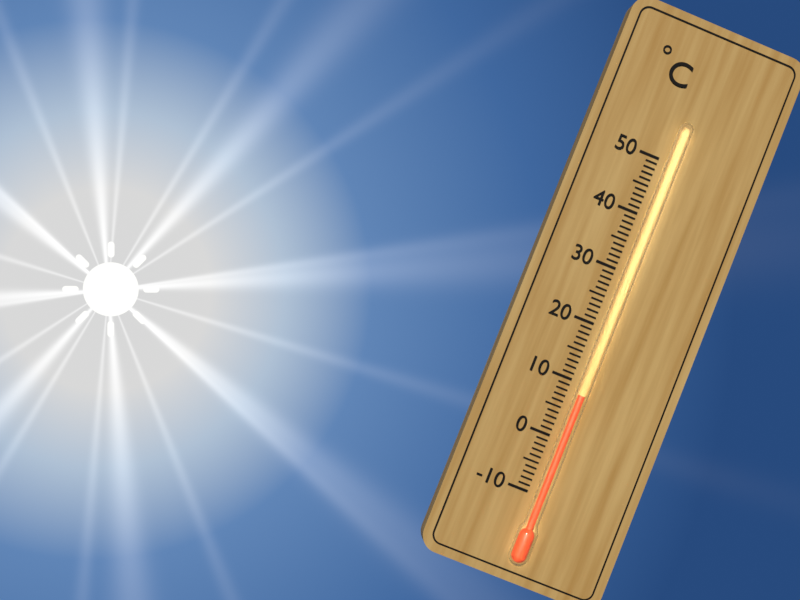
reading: 8 °C
